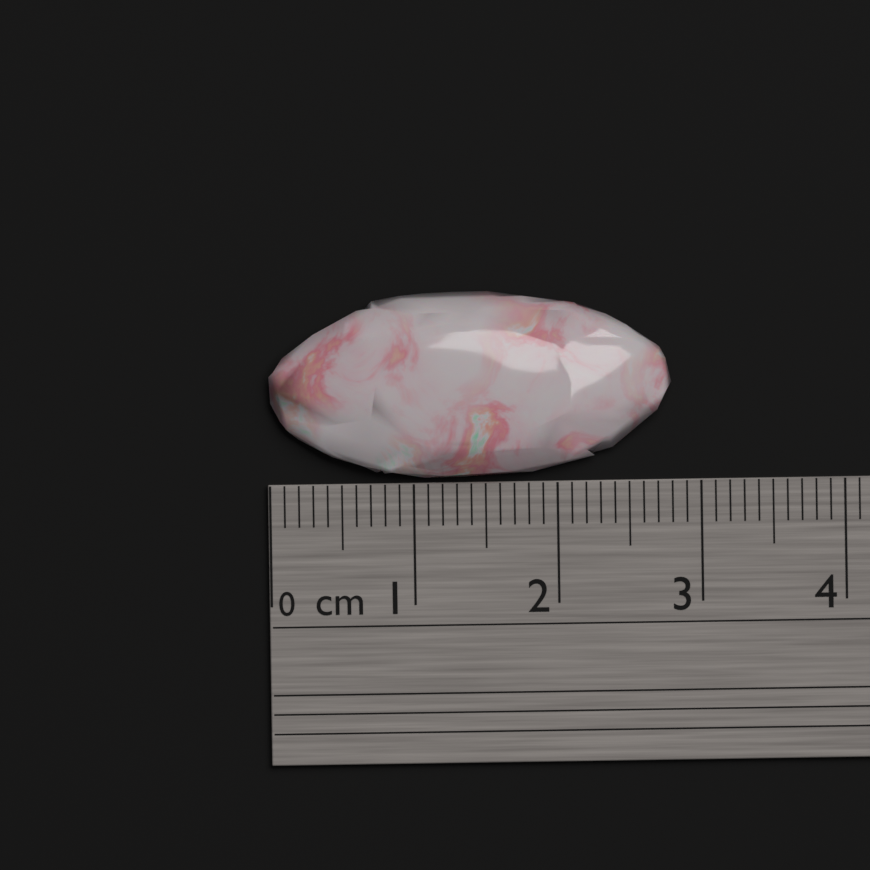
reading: 2.8 cm
